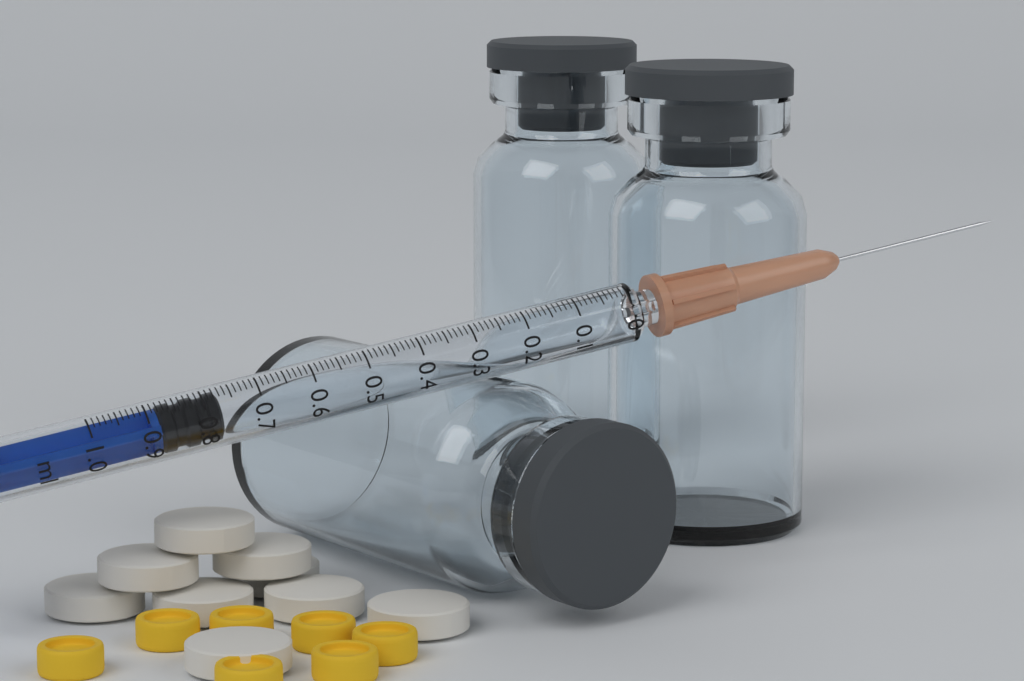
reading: 0.77 ml
